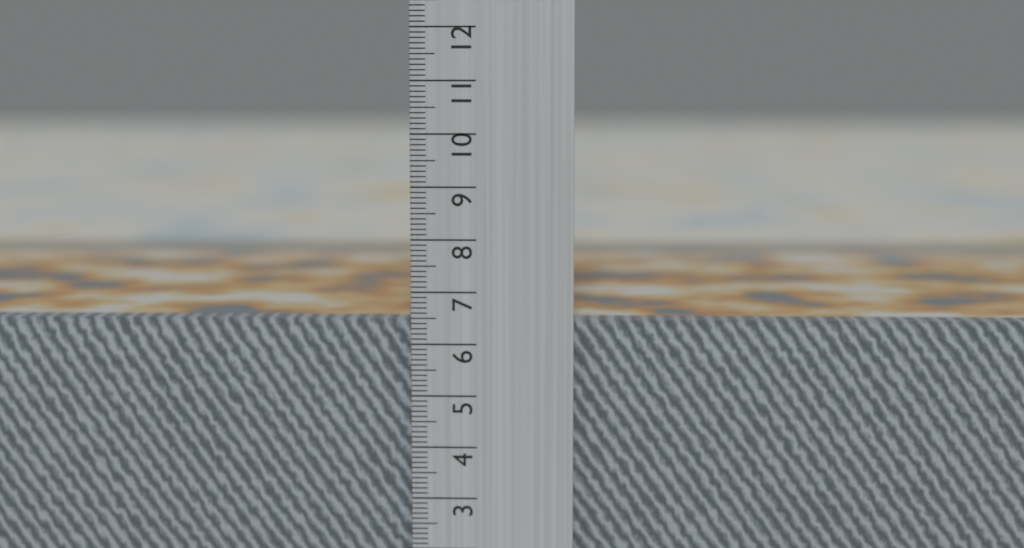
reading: 6.4 cm
